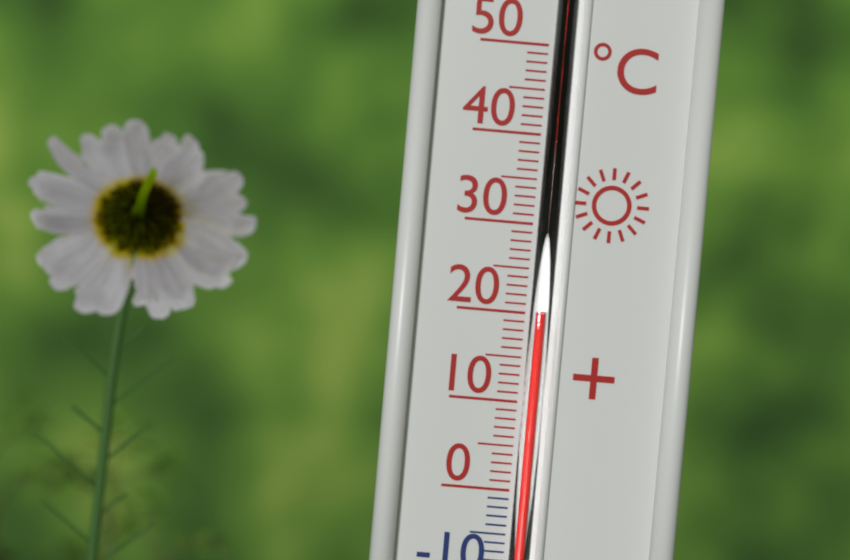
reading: 20 °C
